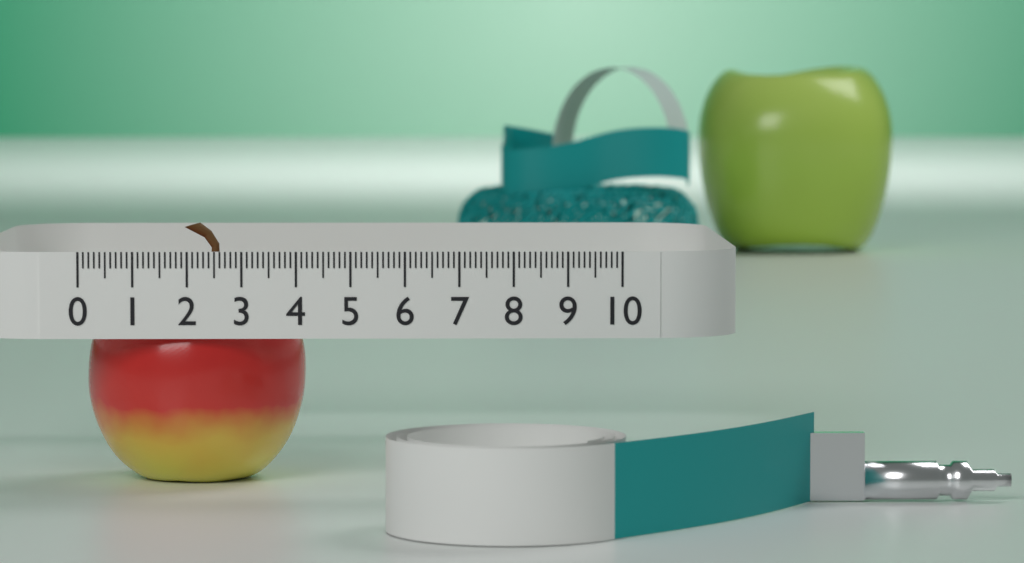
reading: 4.1 (no unit)
